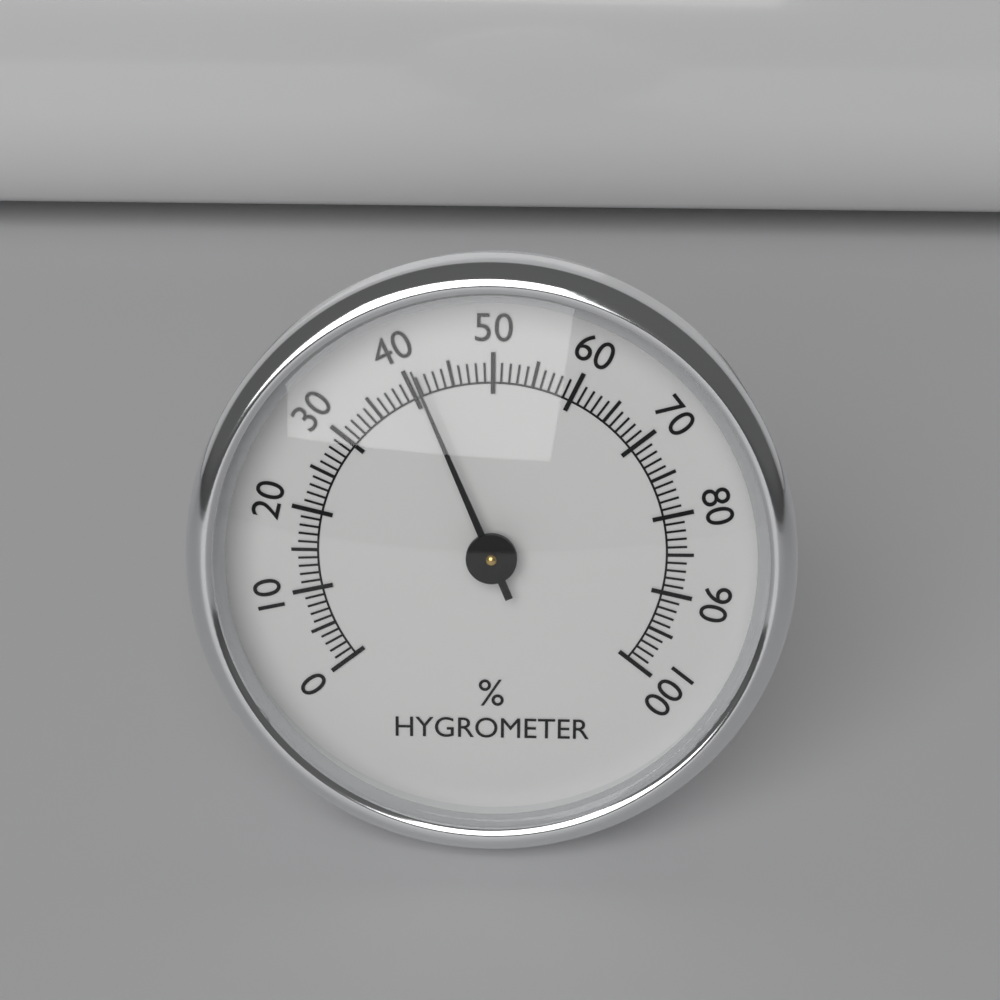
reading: 41 %
